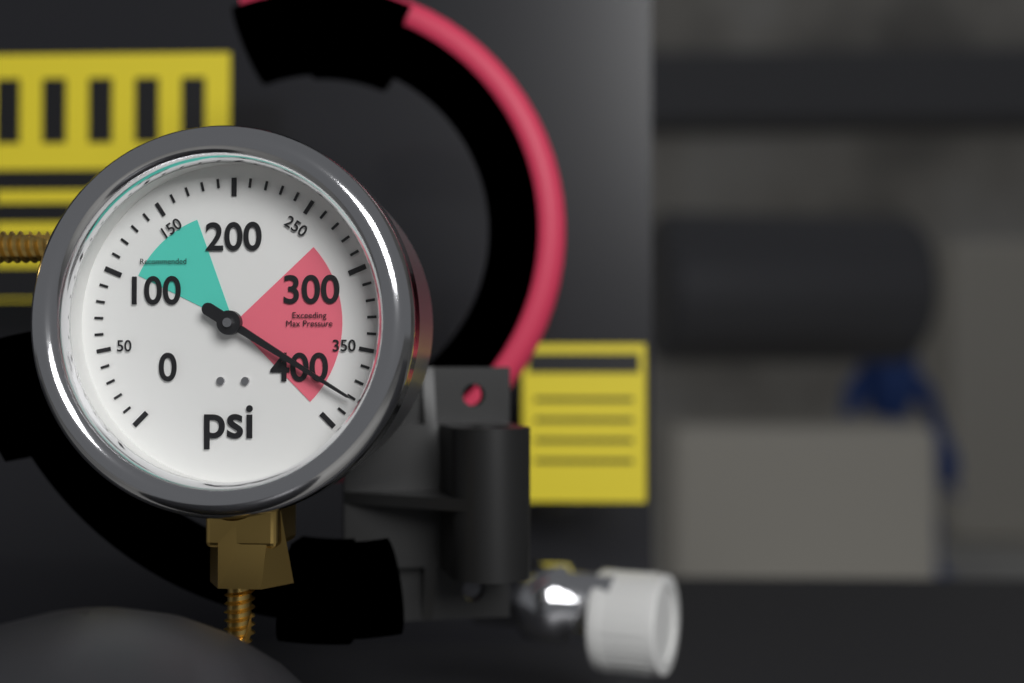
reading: 380 psi
